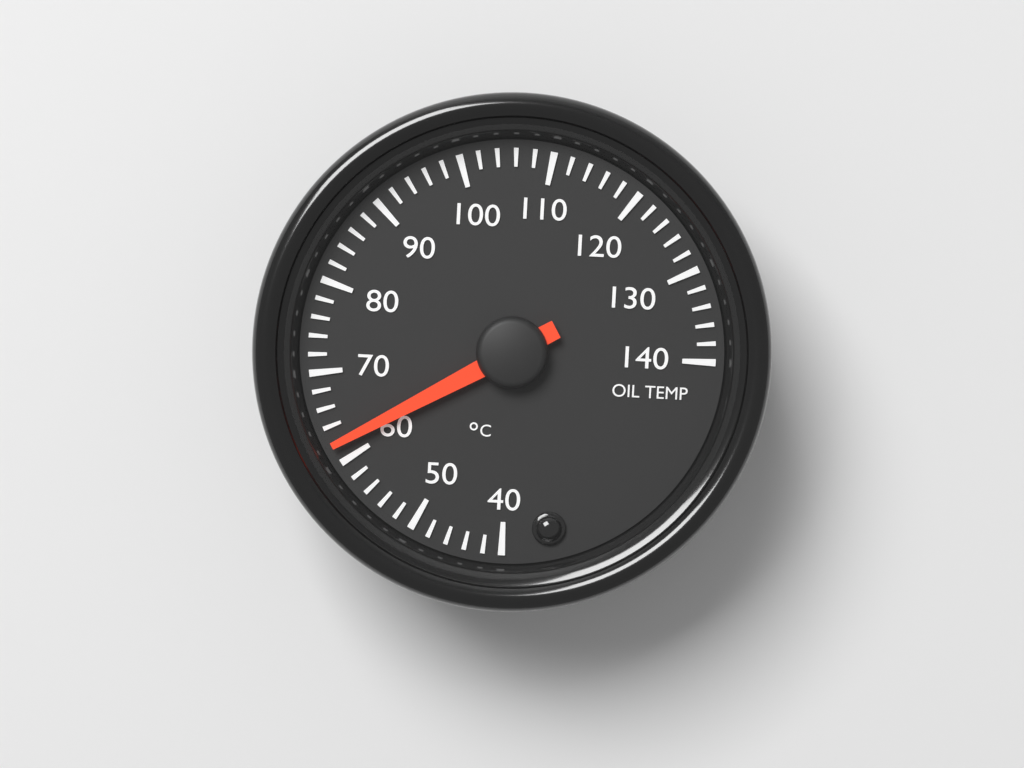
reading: 62 °C
